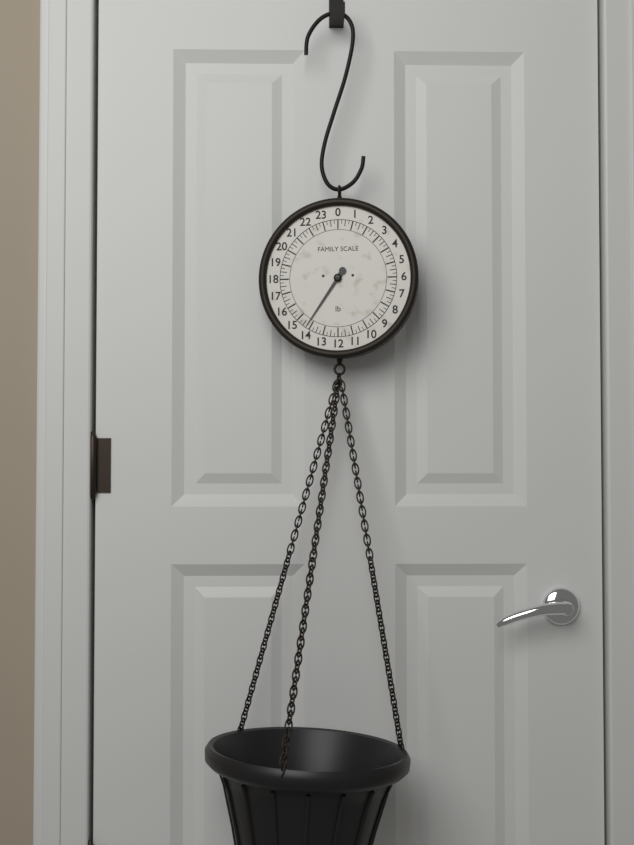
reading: 14.25 lb
